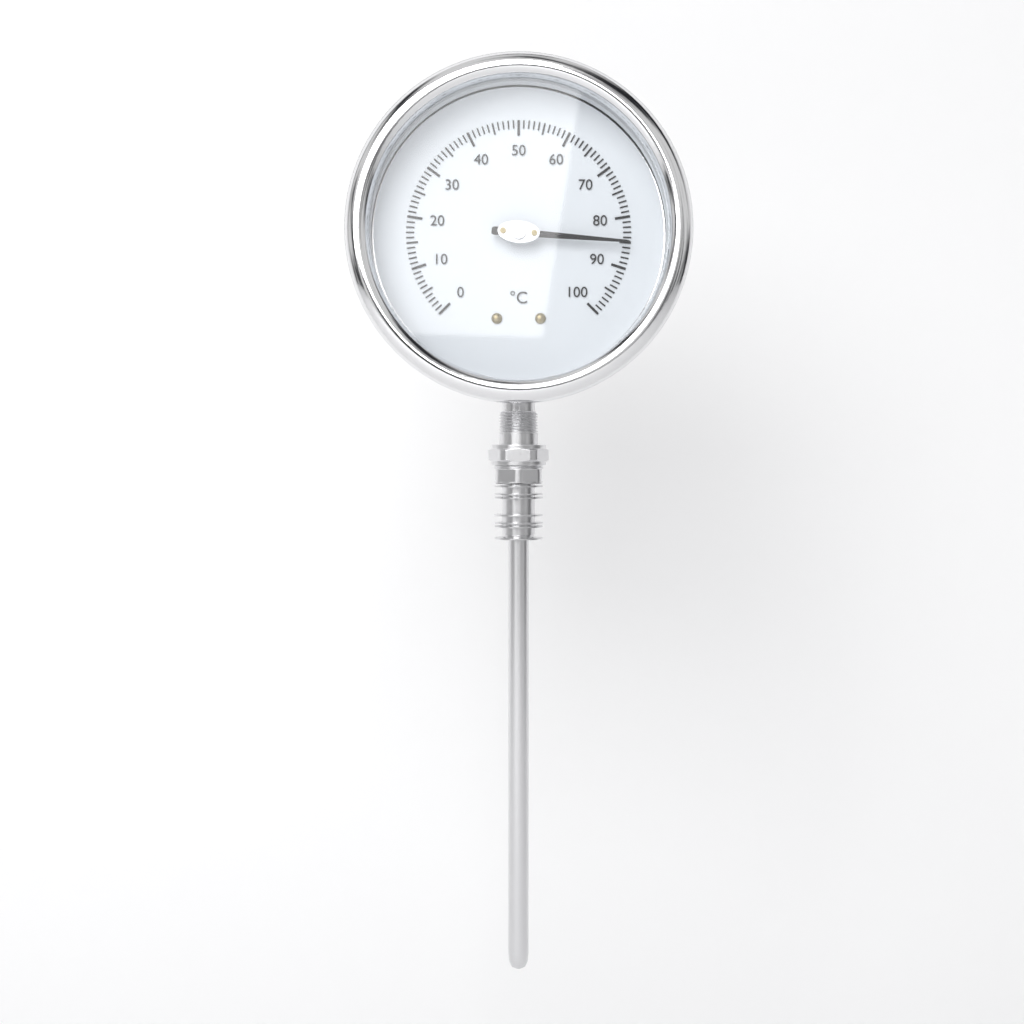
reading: 85 °C
